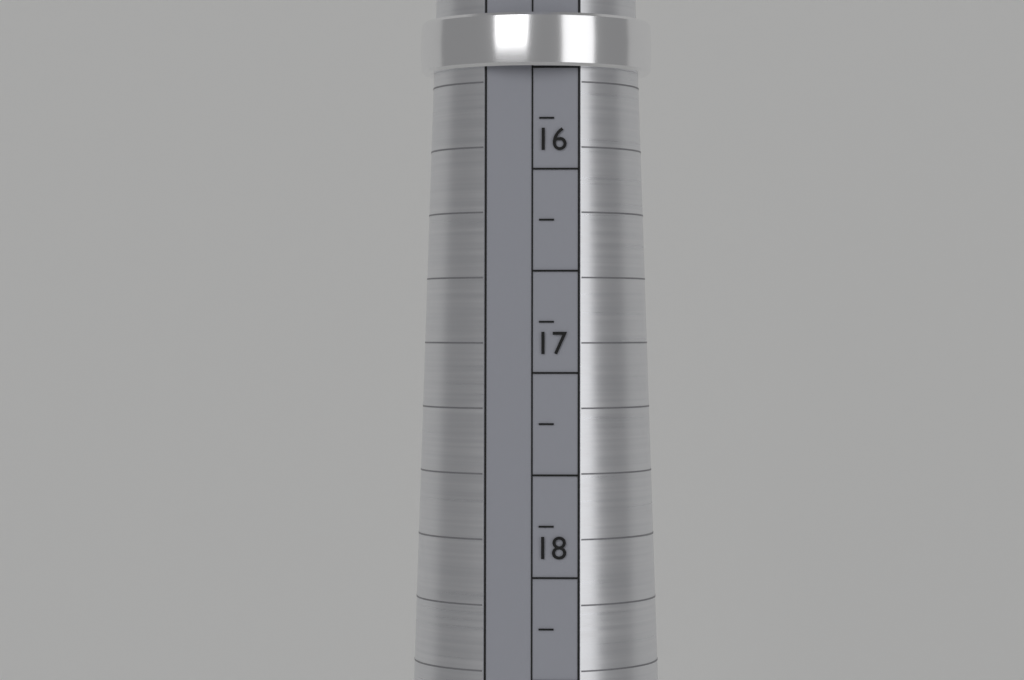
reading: 15.50 mm
